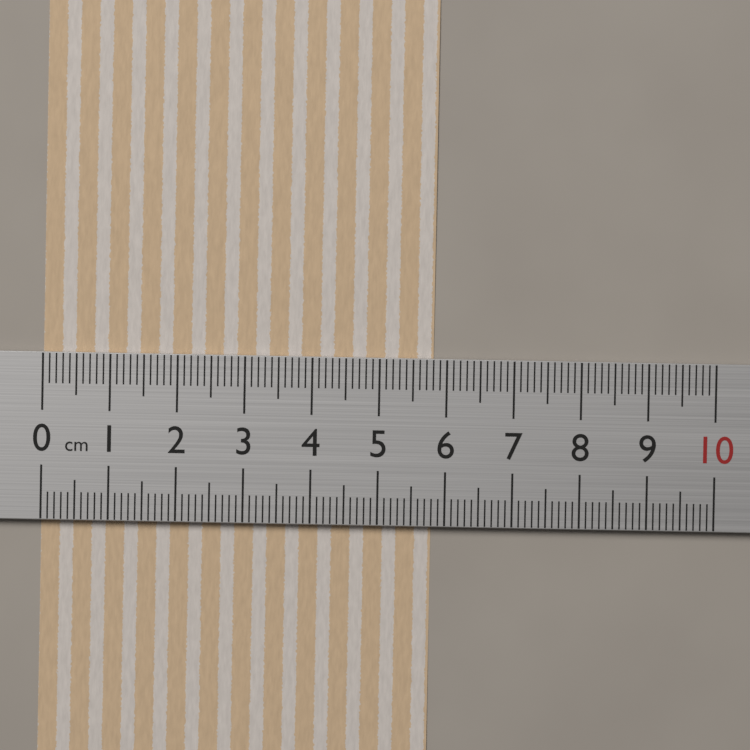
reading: 5.8 cm
